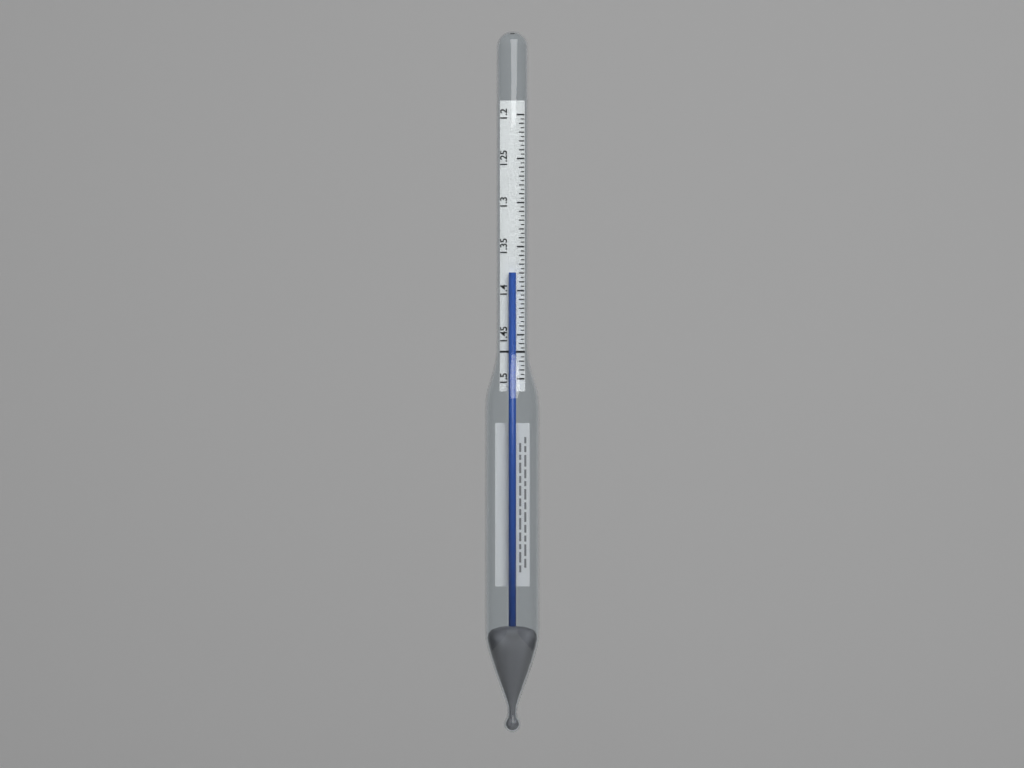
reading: 1.380 (no unit)
